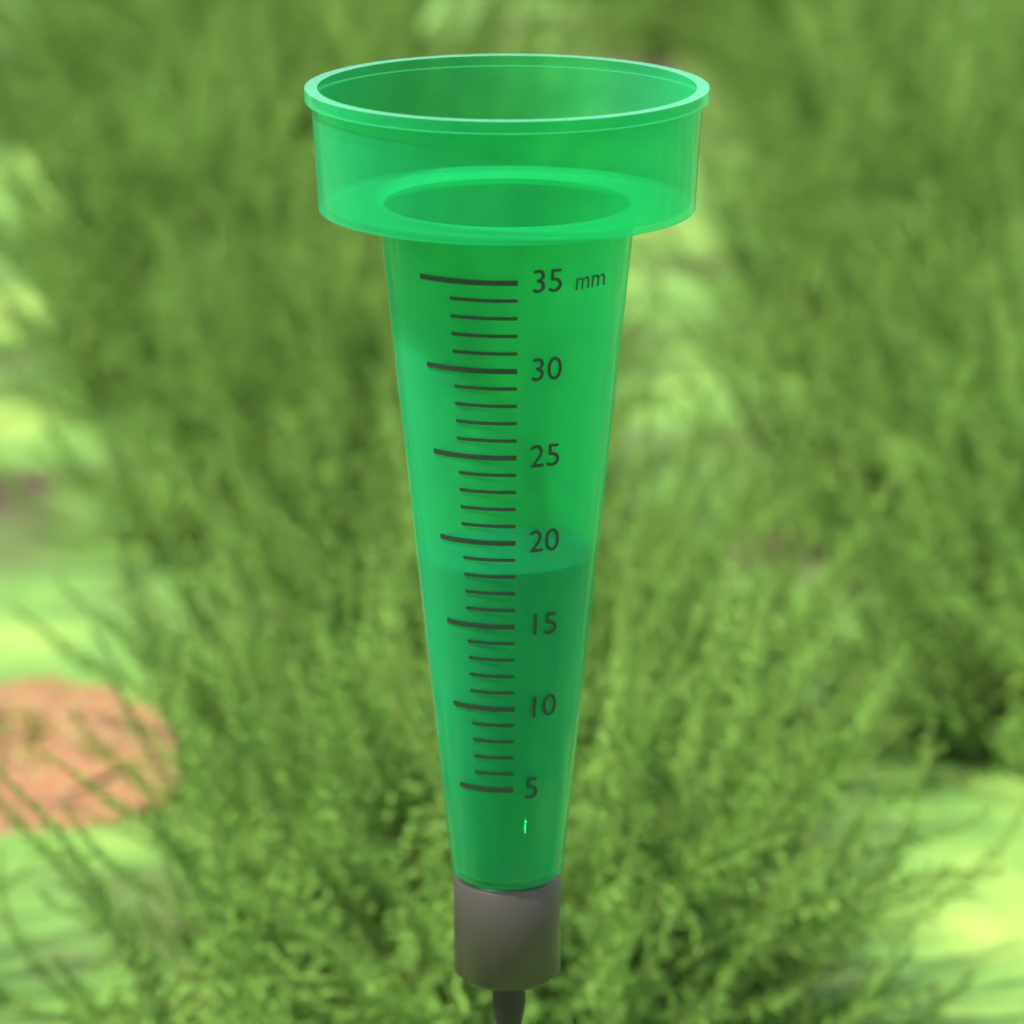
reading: 18 mm
